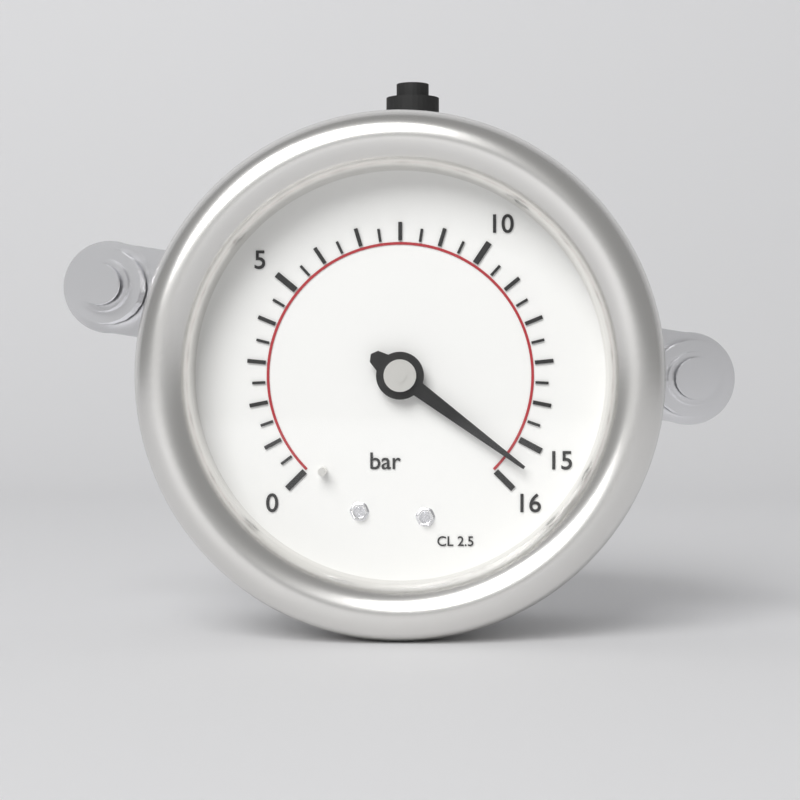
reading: 15.5 bar
